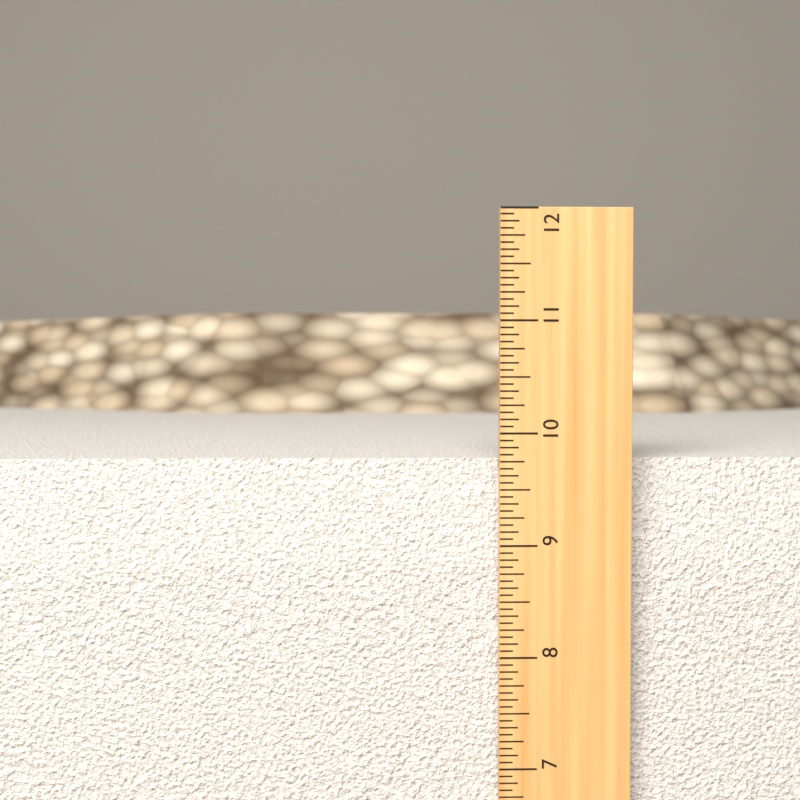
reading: 9.7500 in
